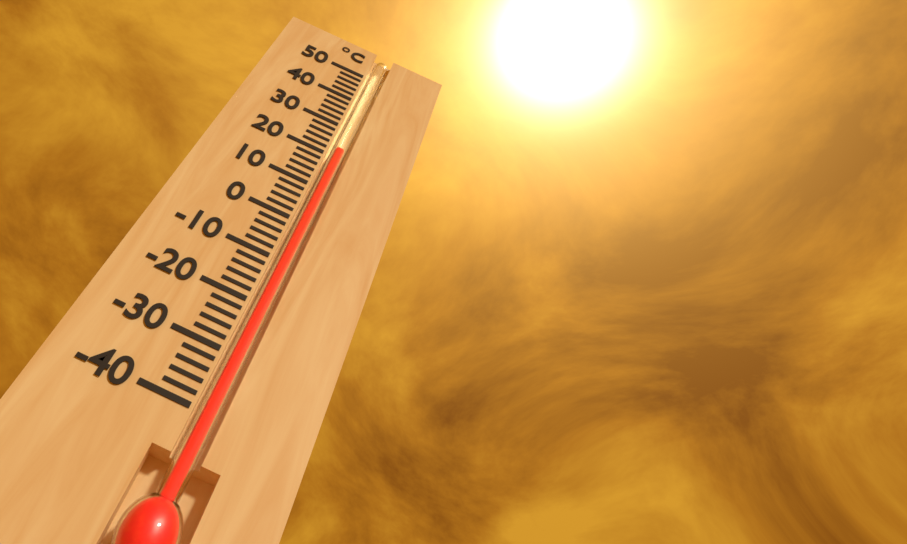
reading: 22 °C
